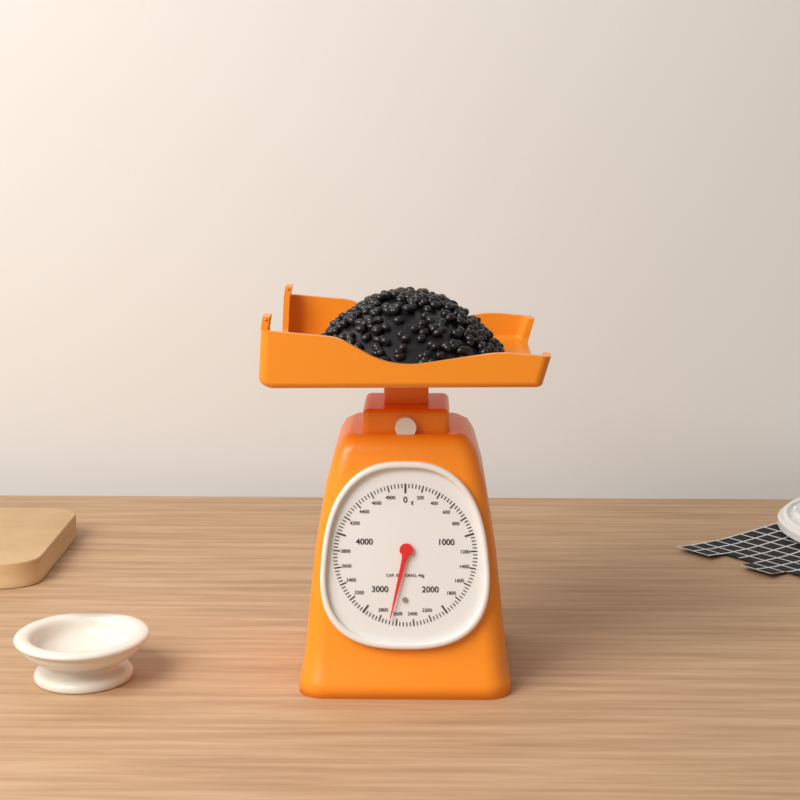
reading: 2680 g
